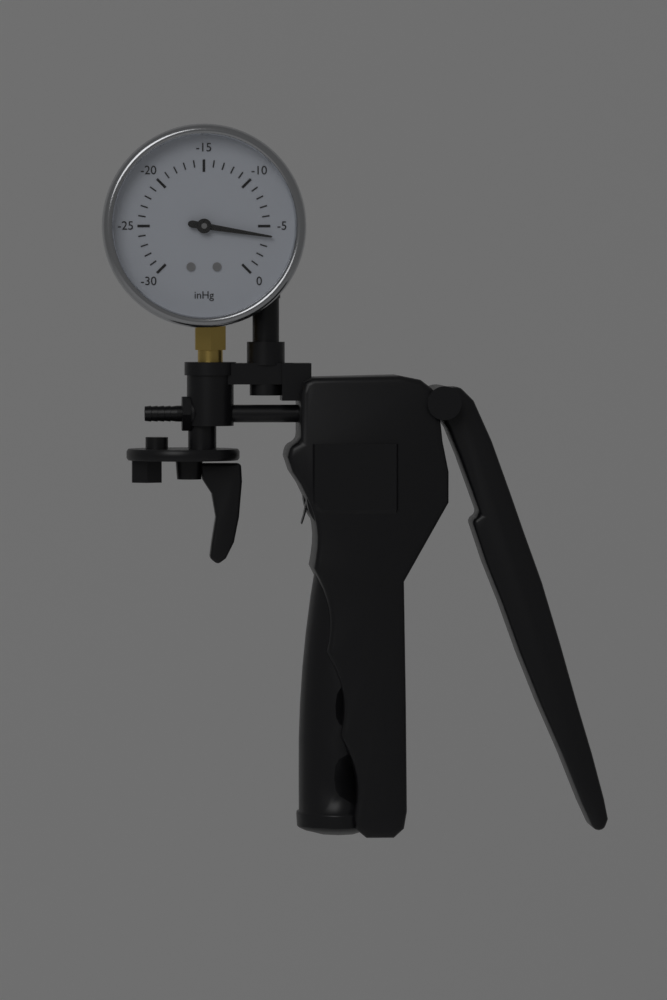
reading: -4 inHg
